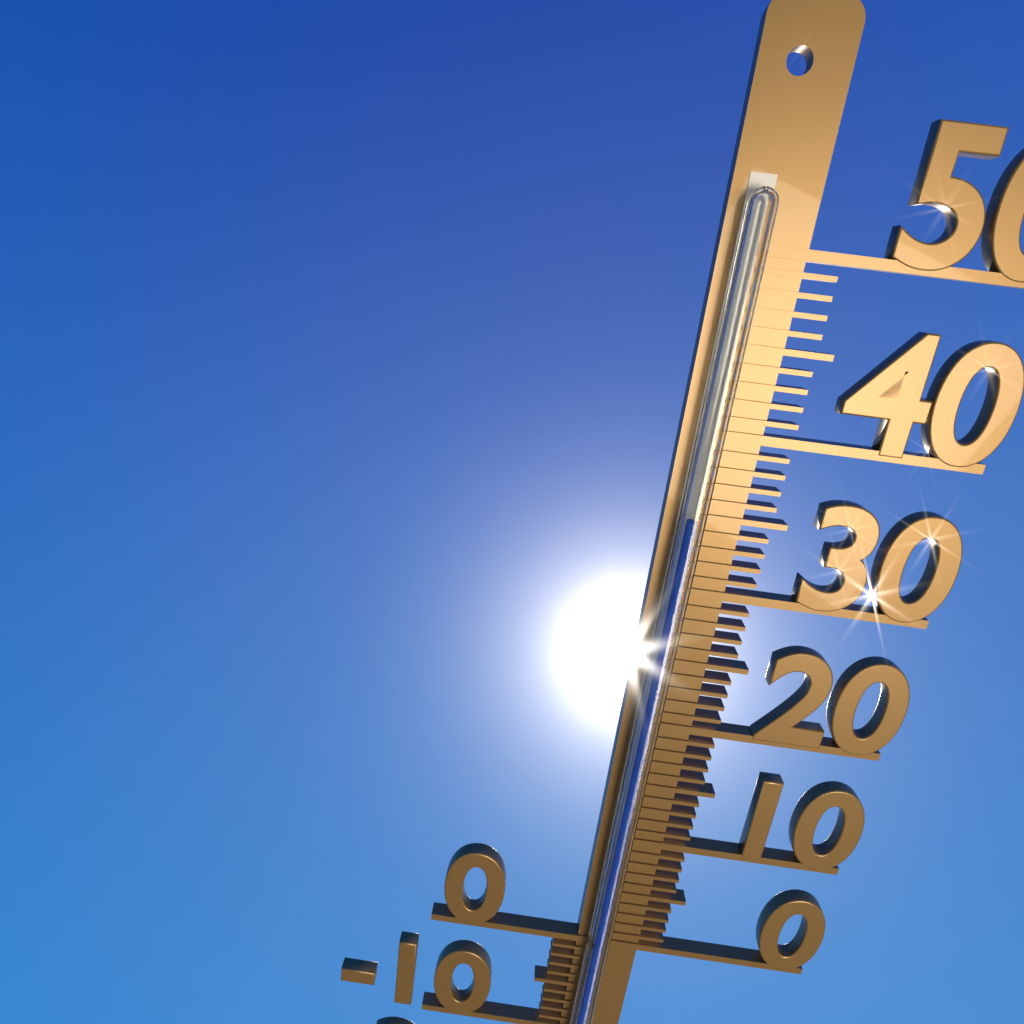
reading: 35 °C
